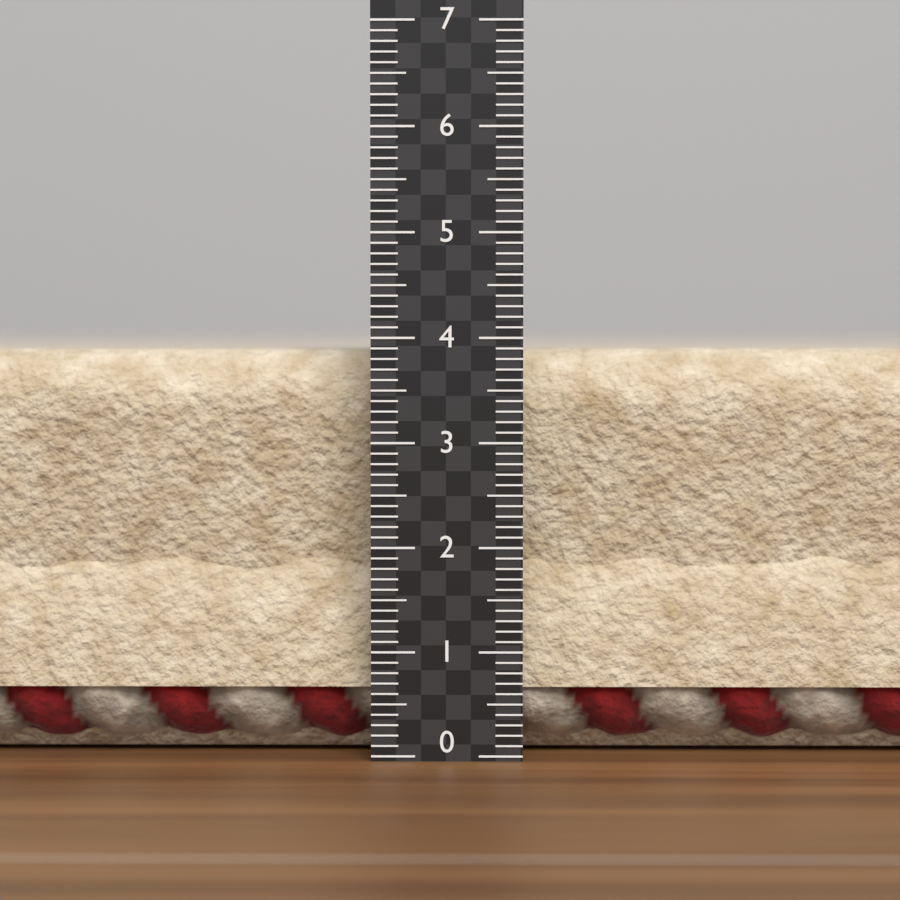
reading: 3.9 (no unit)
